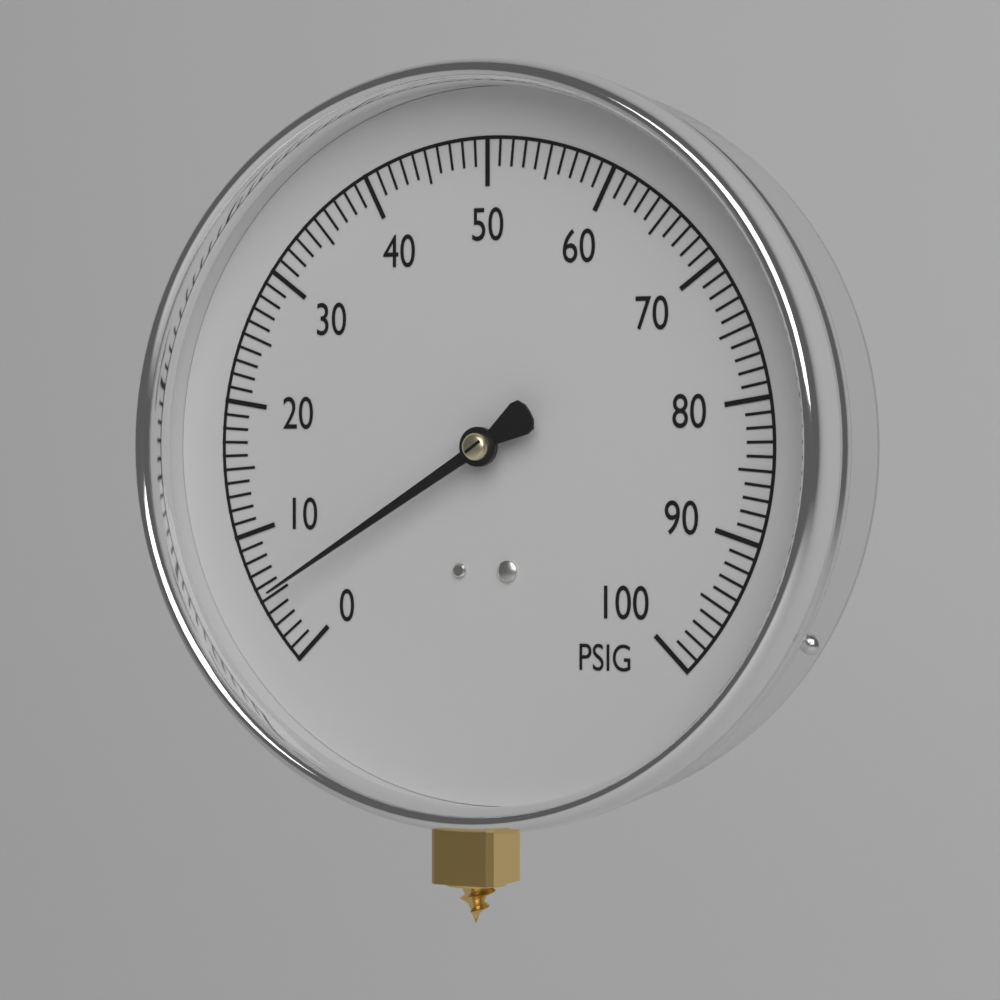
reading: 5 PSIG
